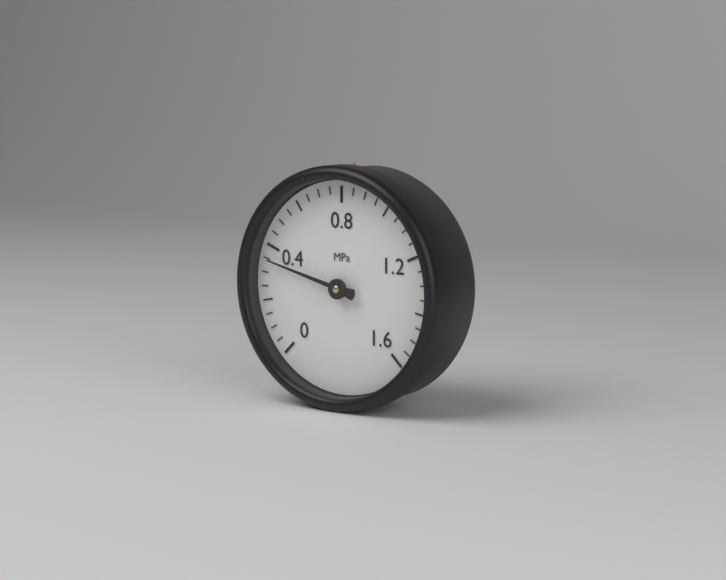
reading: 0.35 MPa
